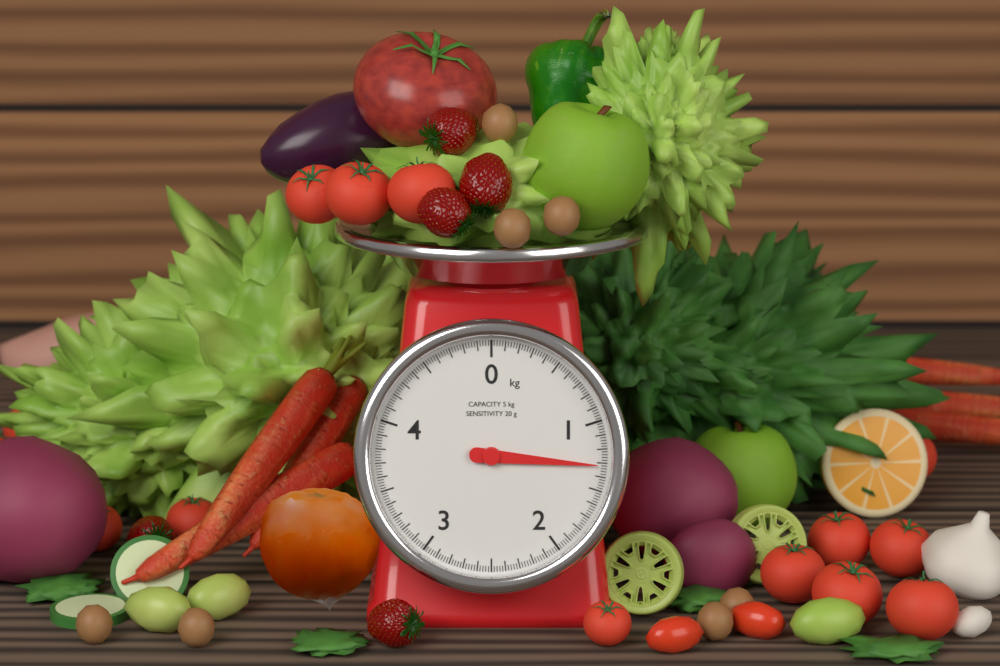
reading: 1.32 kg
